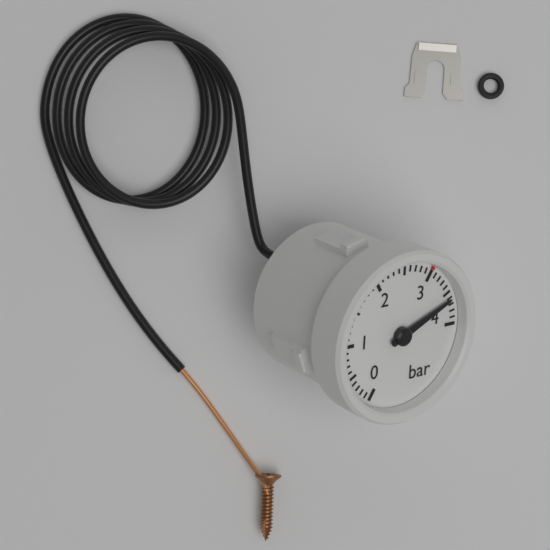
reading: 3.6 bar
